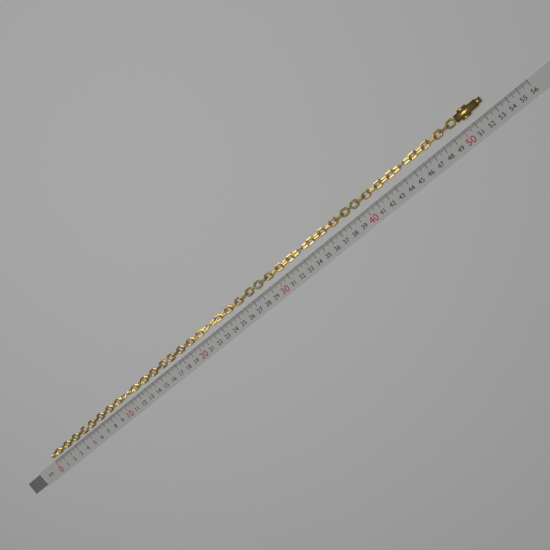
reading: 52.5 cm
